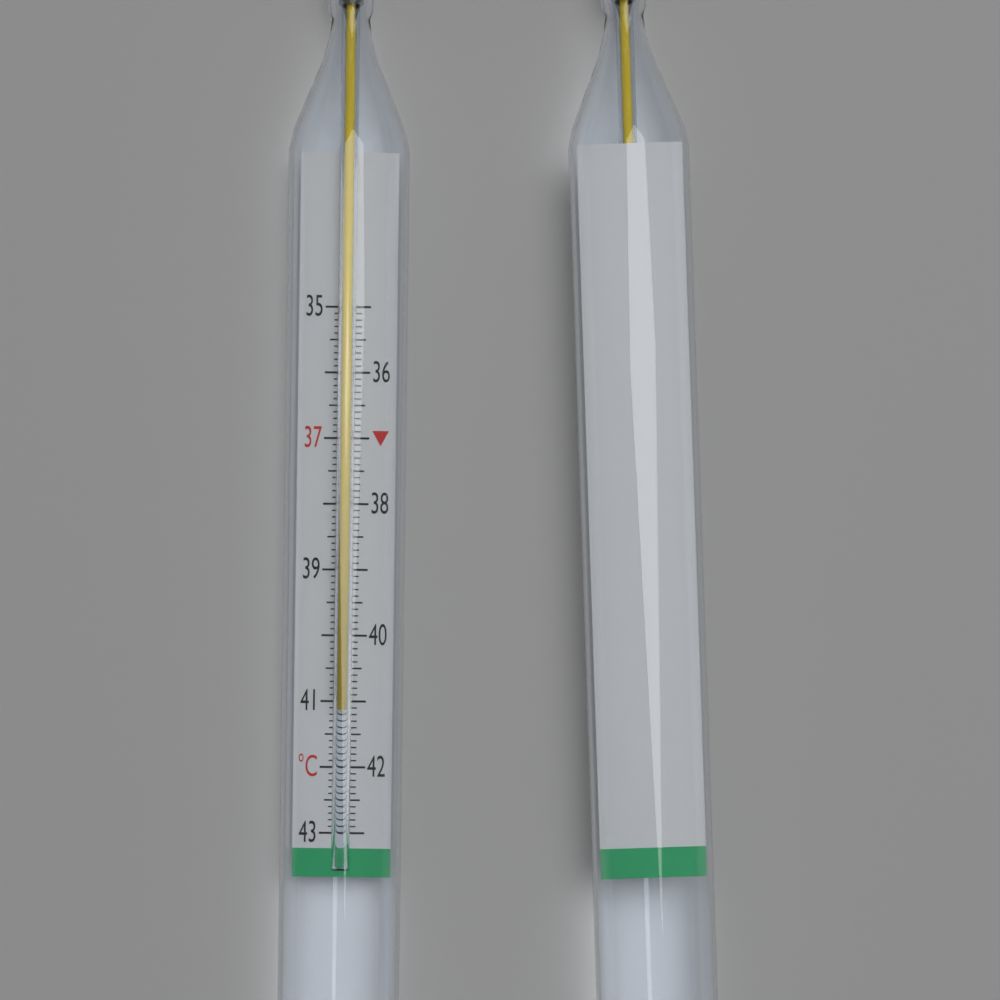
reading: 41.1 °C
